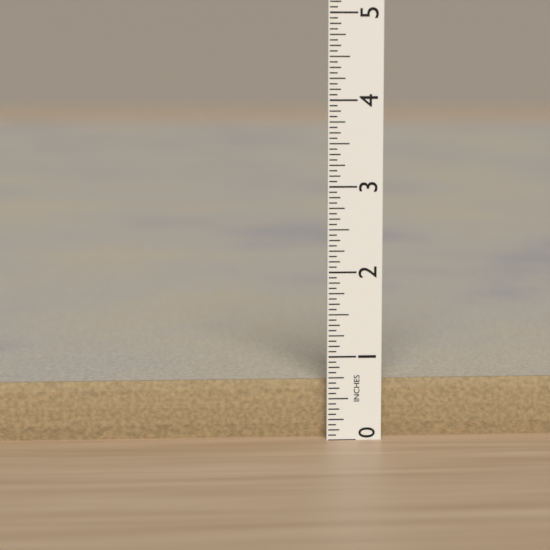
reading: 0.6875 in
